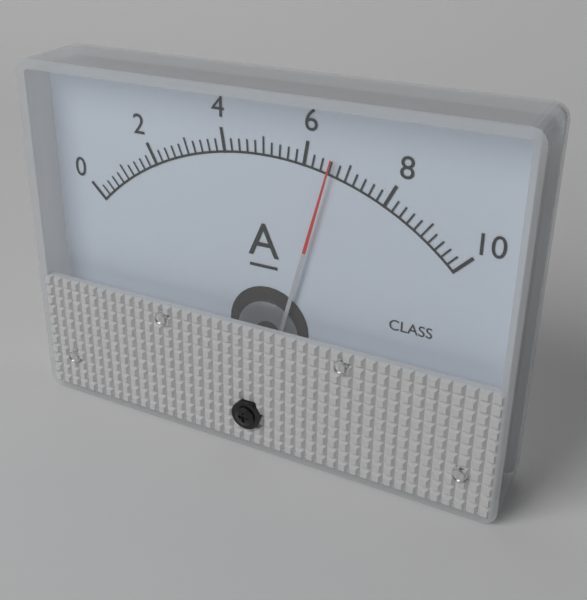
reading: 6.6 A
